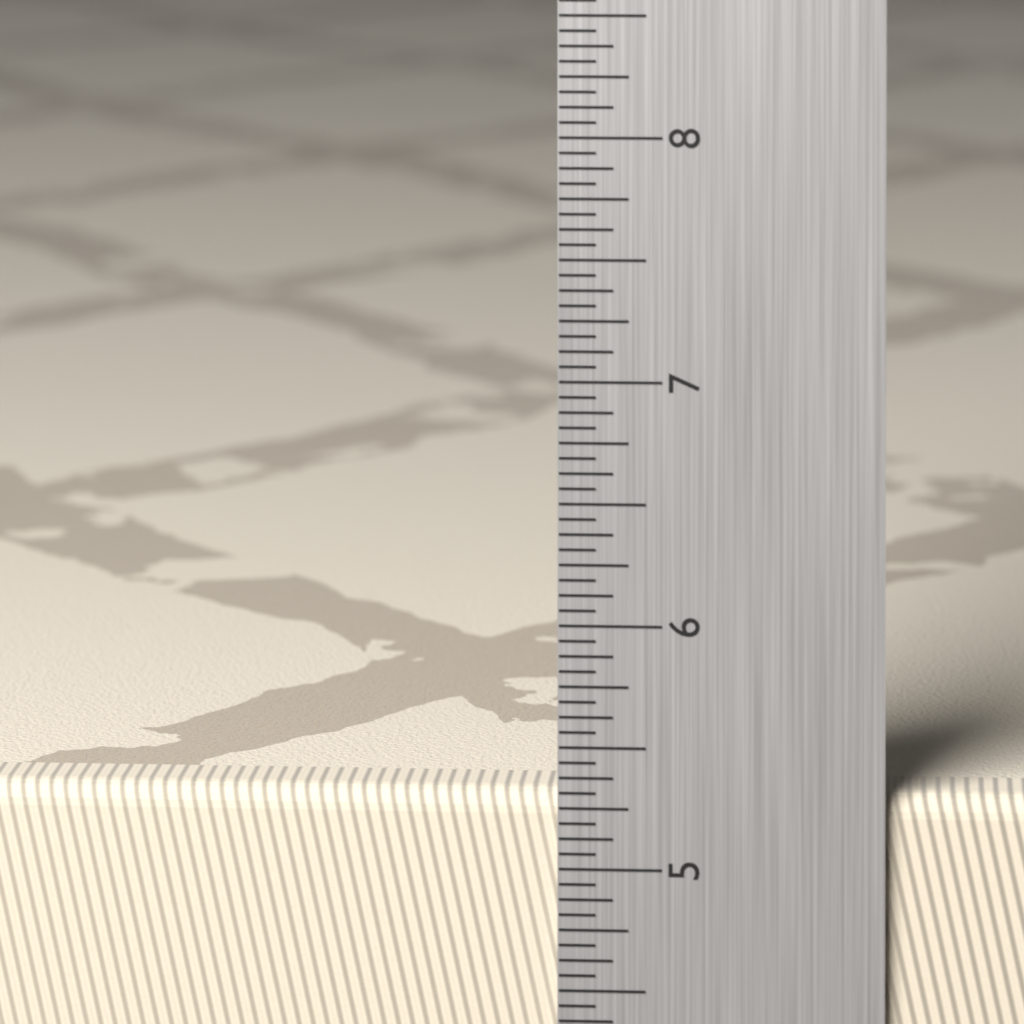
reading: 5.3125 in
